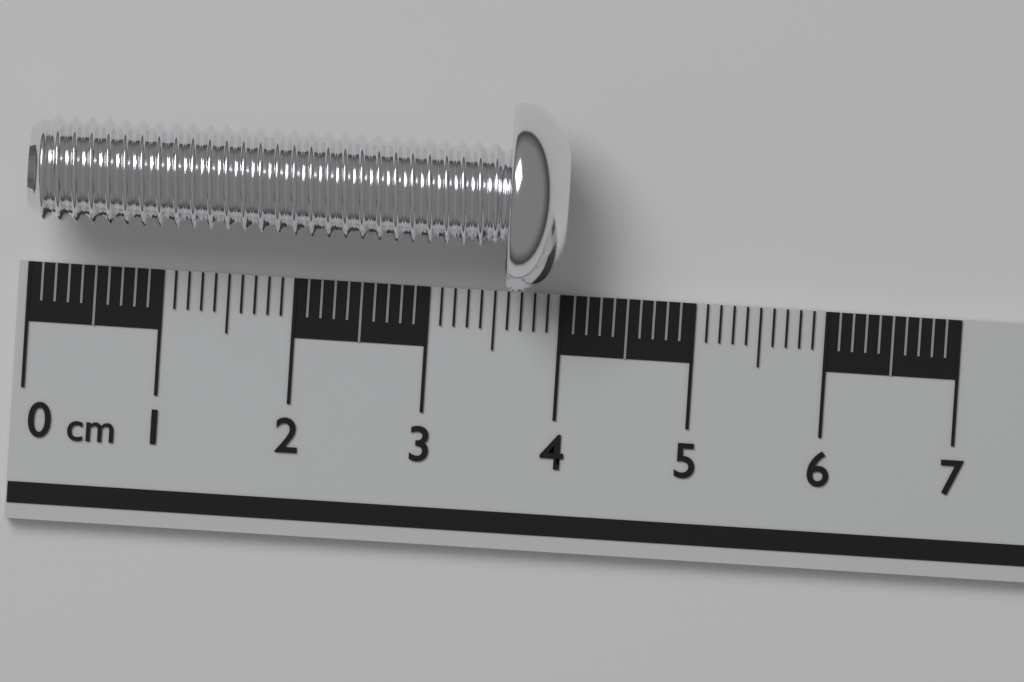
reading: 4.0 cm
